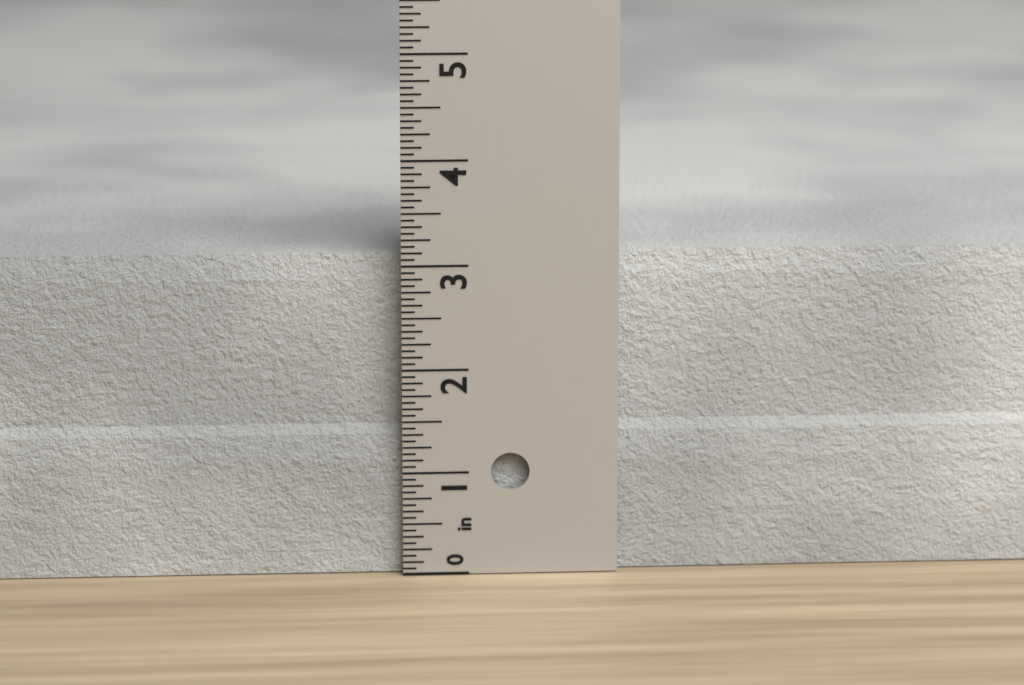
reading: 3.0625 in
